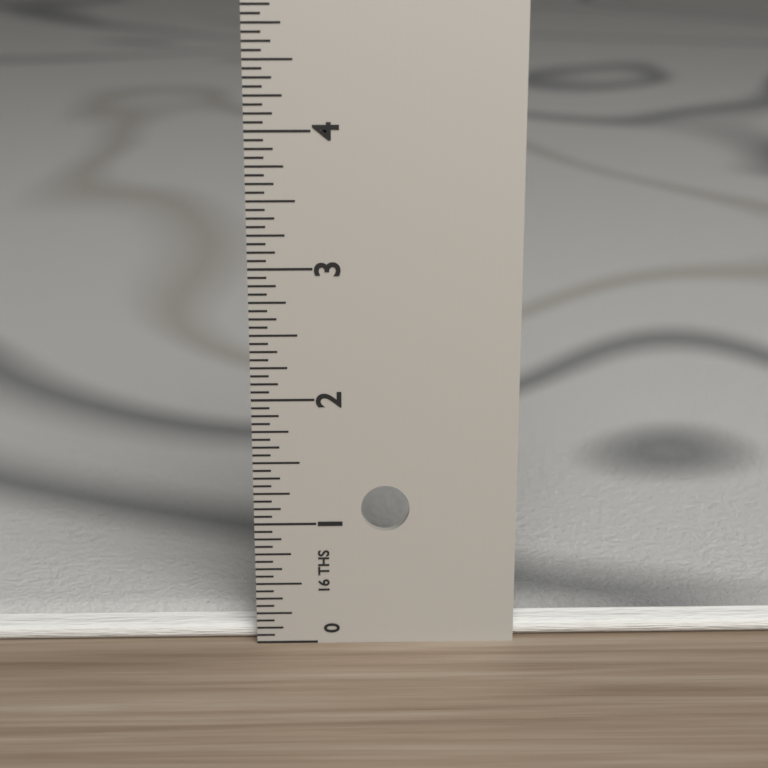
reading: 0.1875 in
